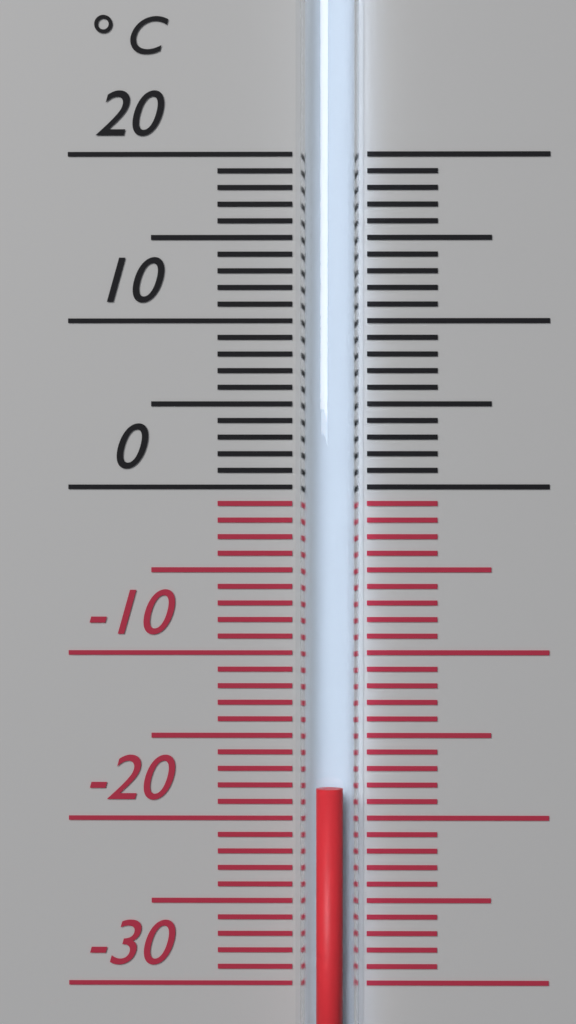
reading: -18 °C
